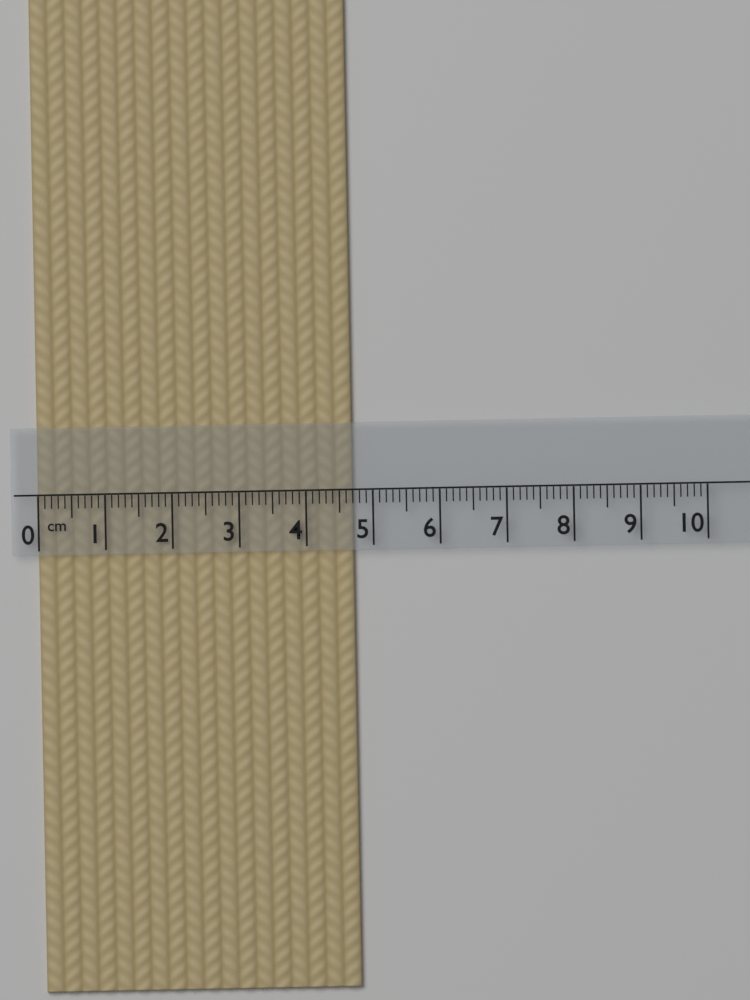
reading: 4.7 cm
